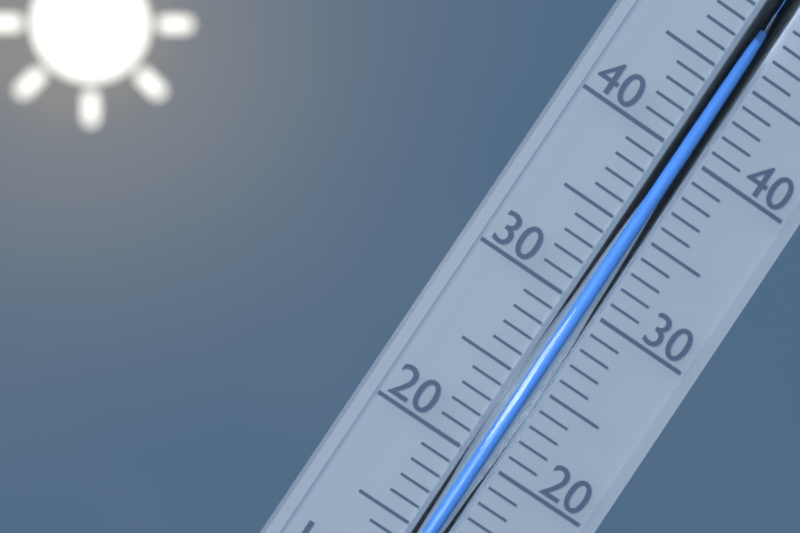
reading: 47 °C
